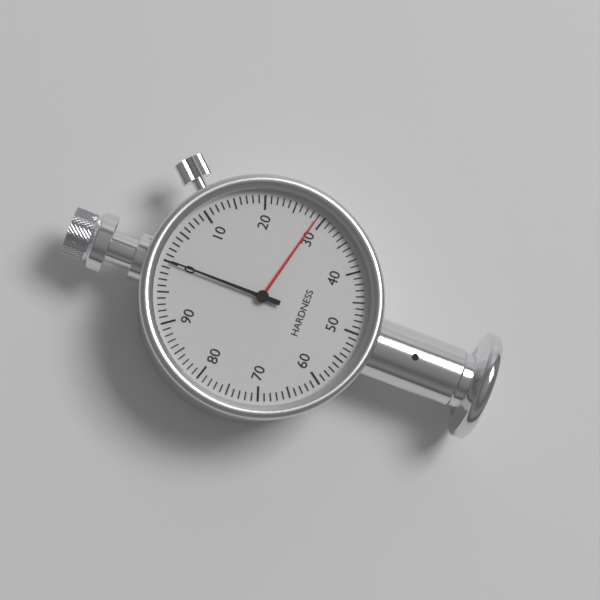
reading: 0 (no unit)
